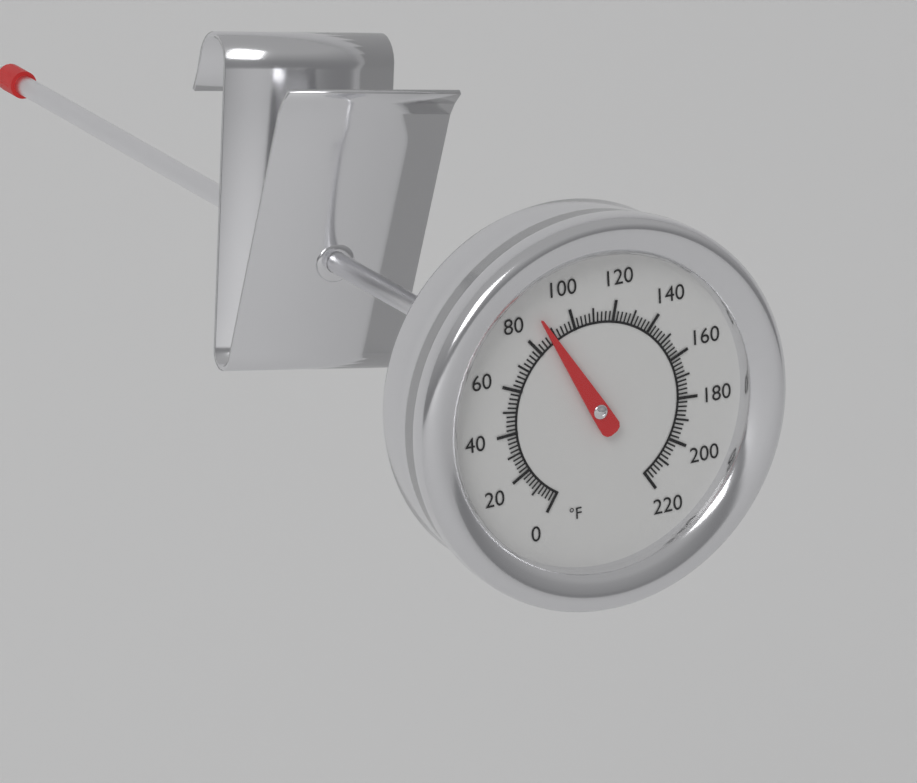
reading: 88 °F
